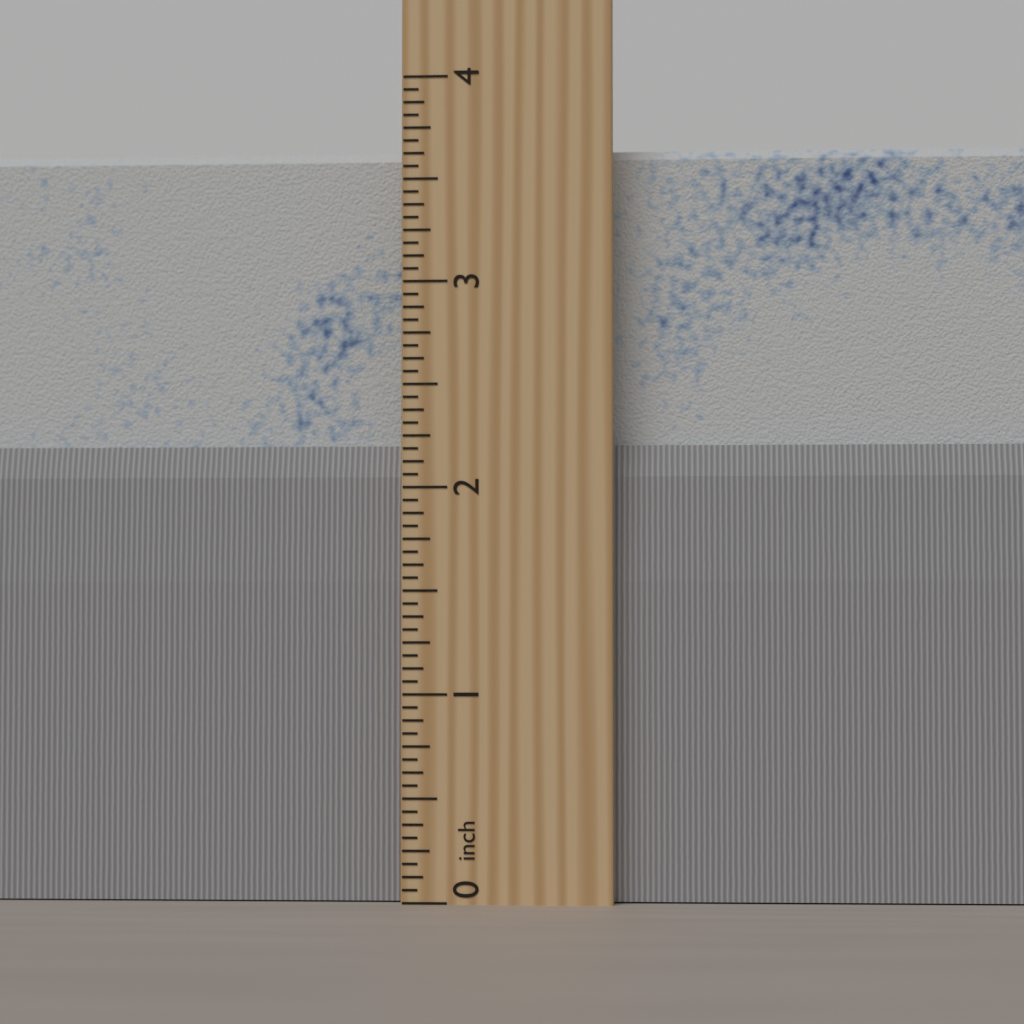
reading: 3.6875 inch
